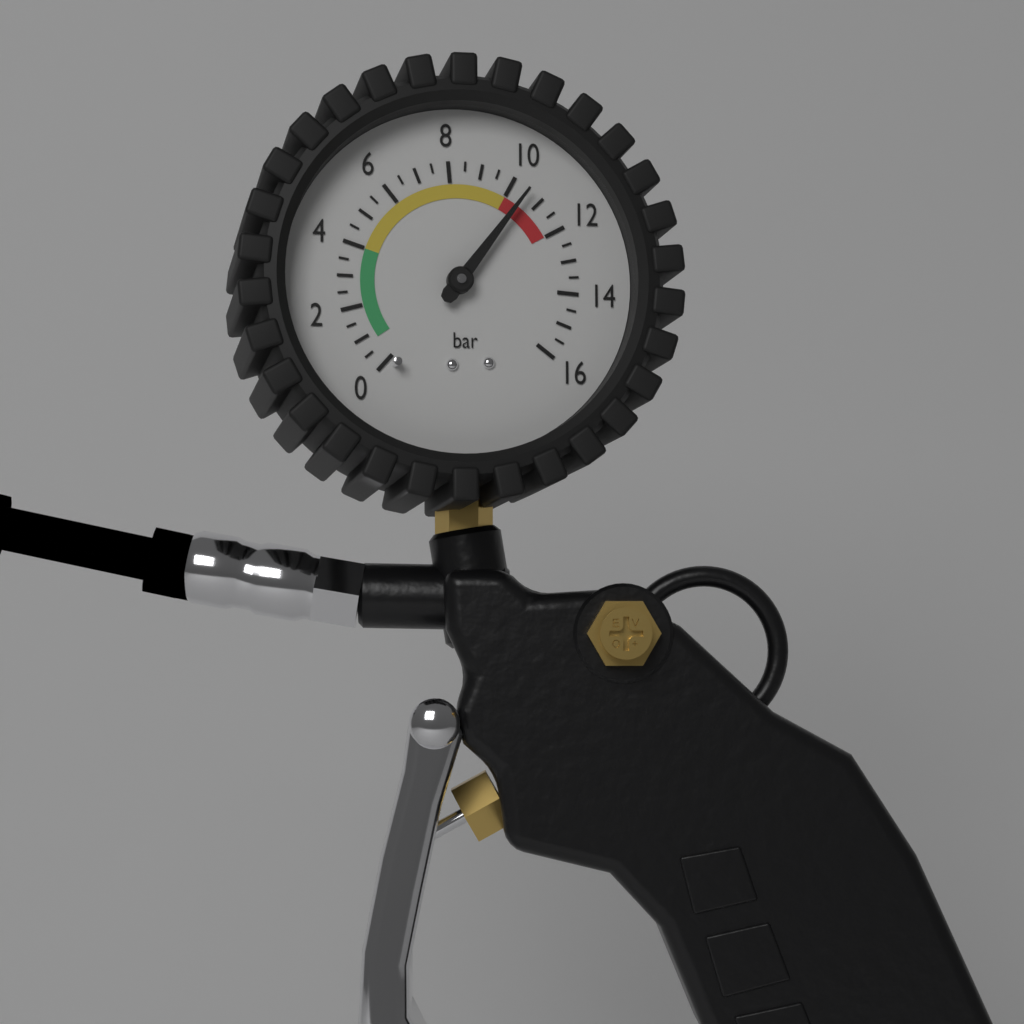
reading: 10.5 bar
